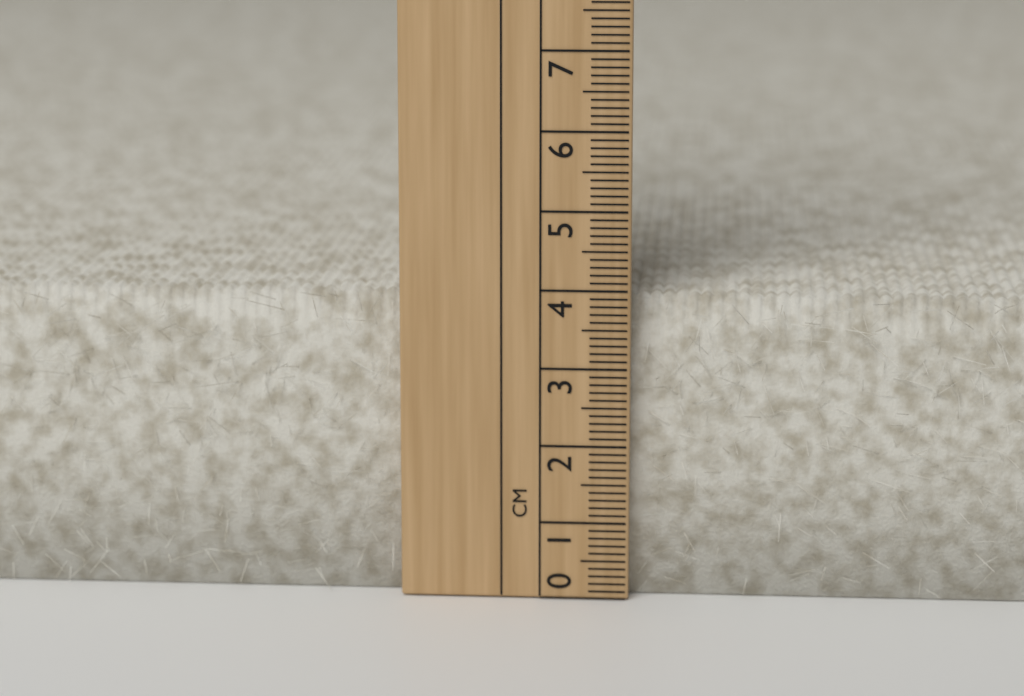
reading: 3.9 cm
